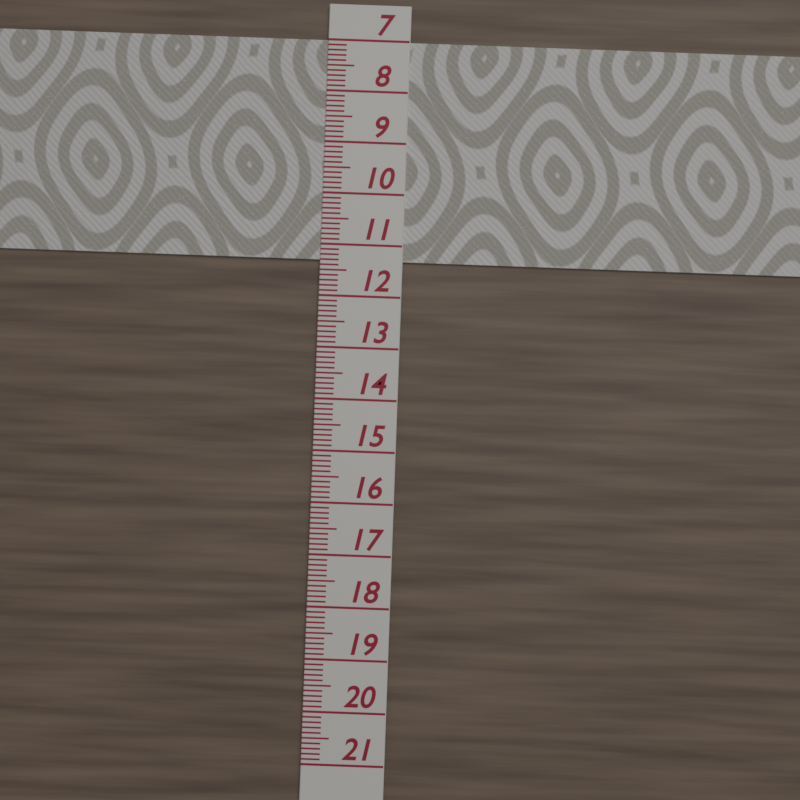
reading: 11.3 (no unit)
